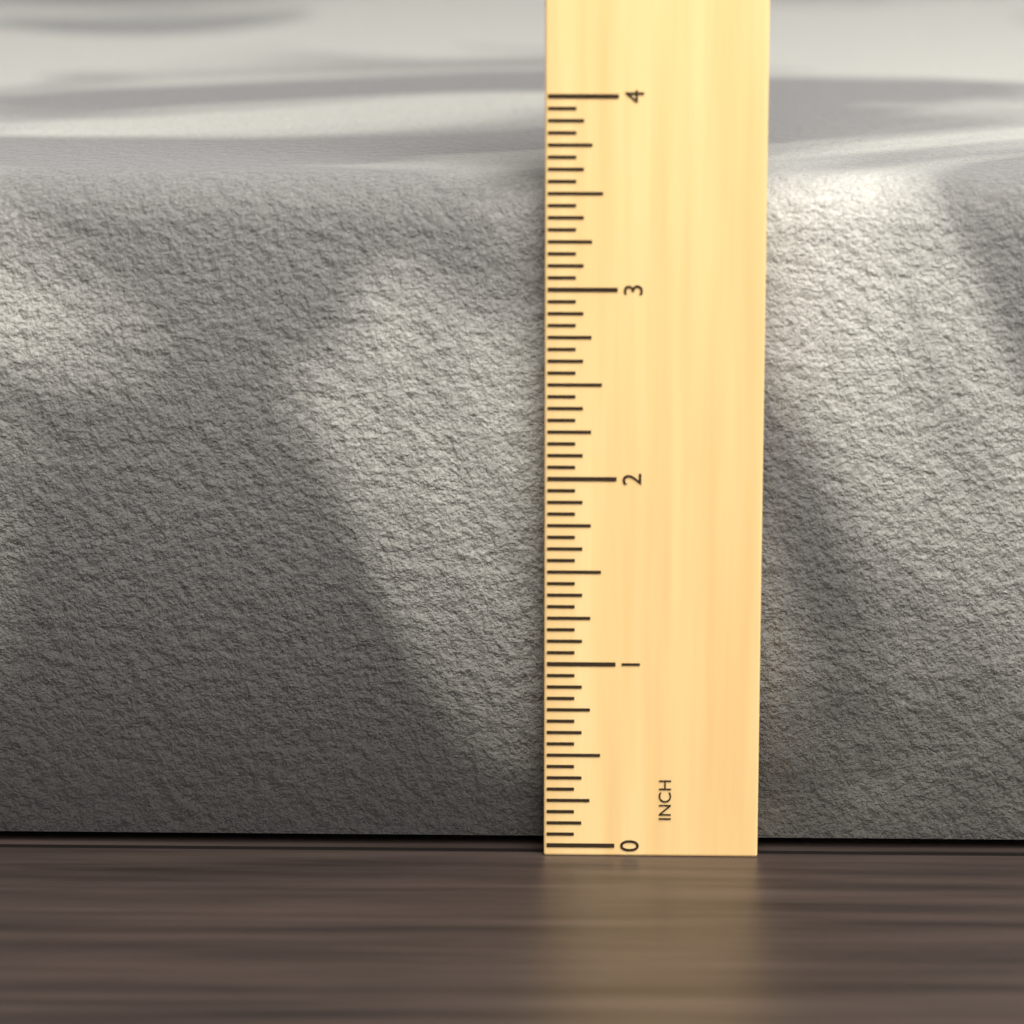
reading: 3.5625 in
